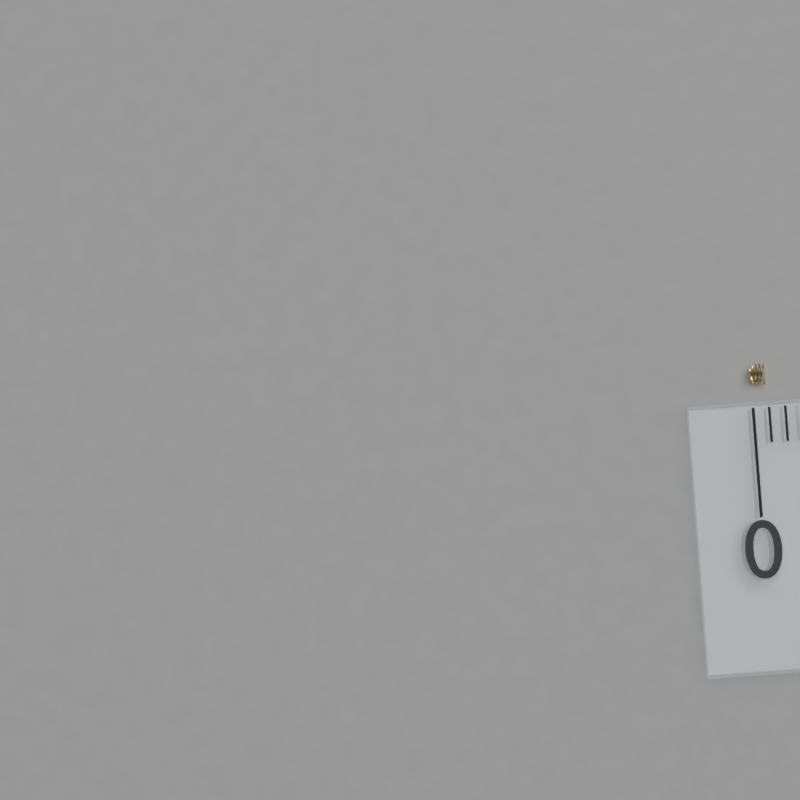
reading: 0.1 cm
